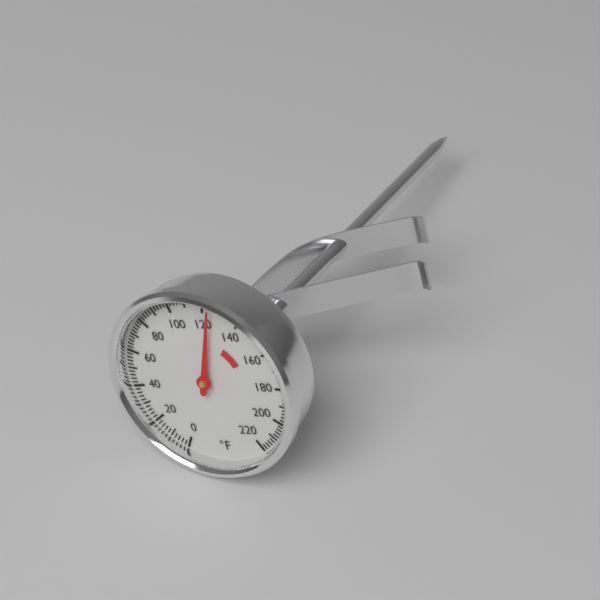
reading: 124 °F
